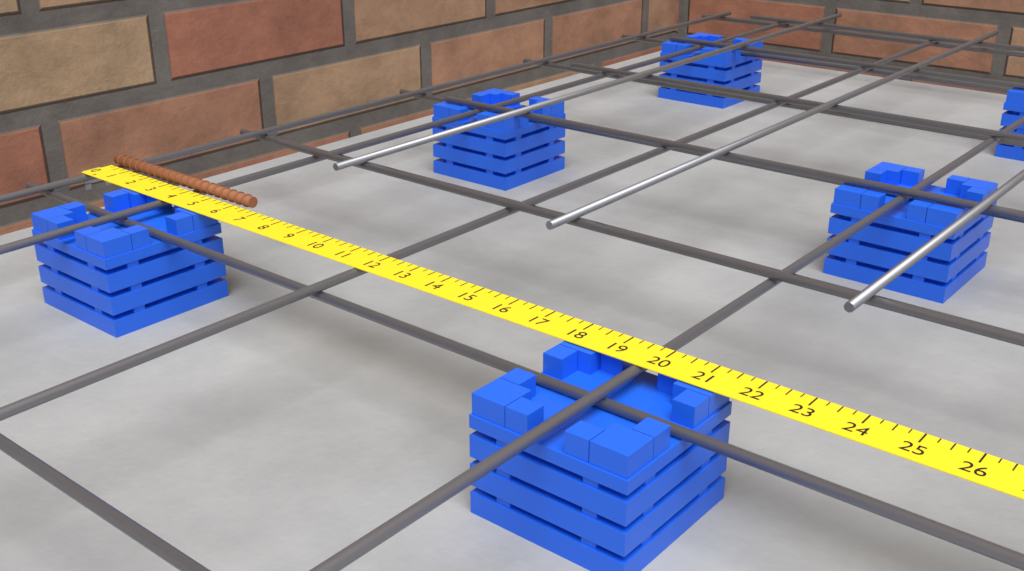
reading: 6.50 in
